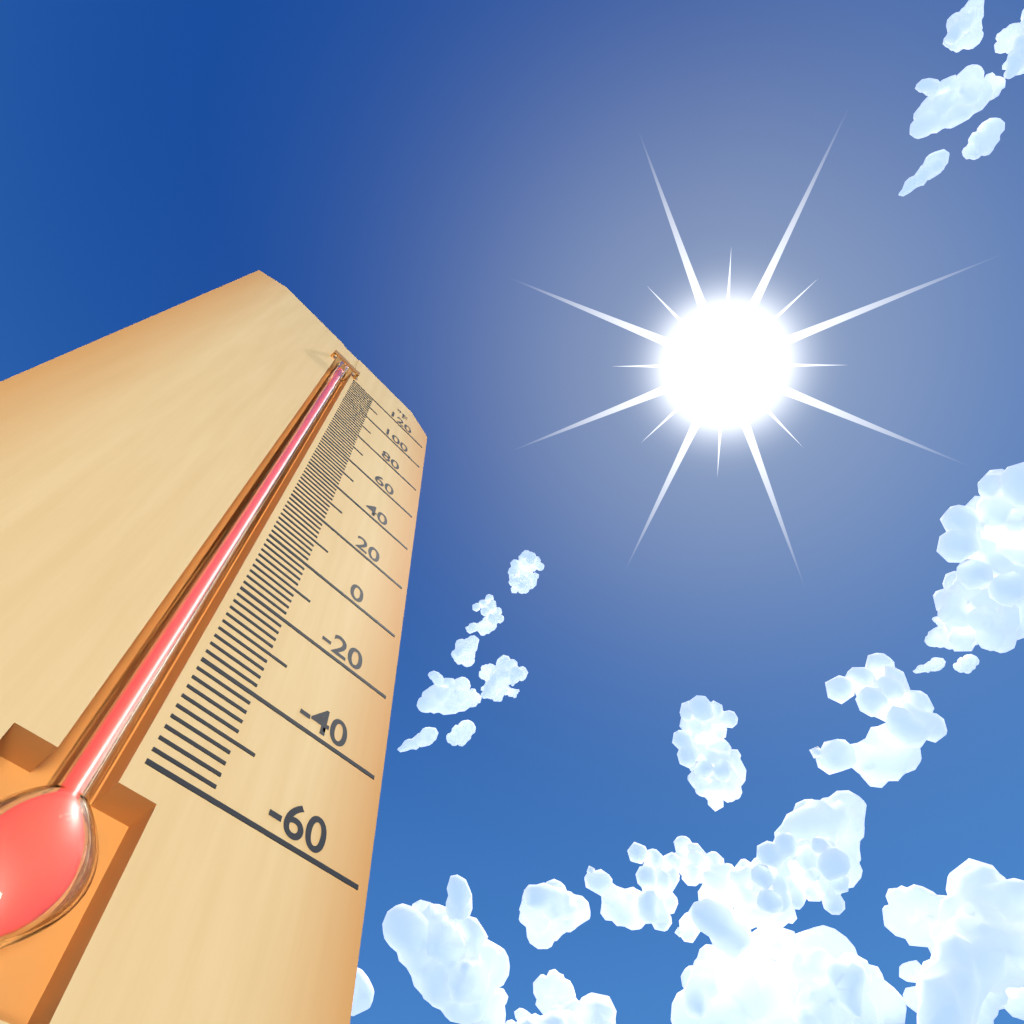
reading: 118 °F
